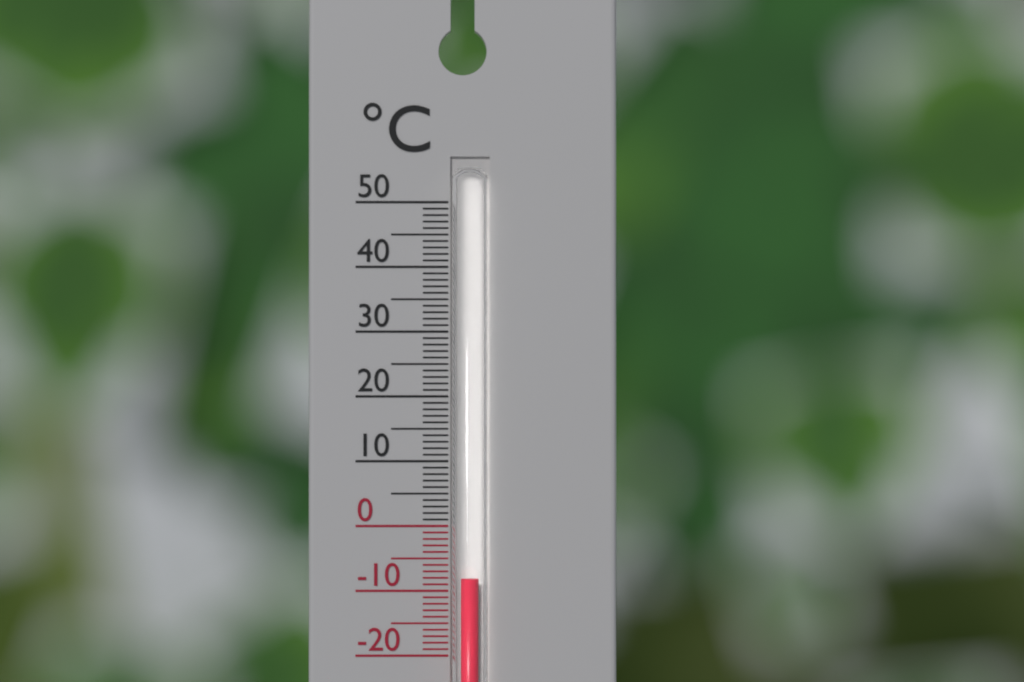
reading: -8 °C
